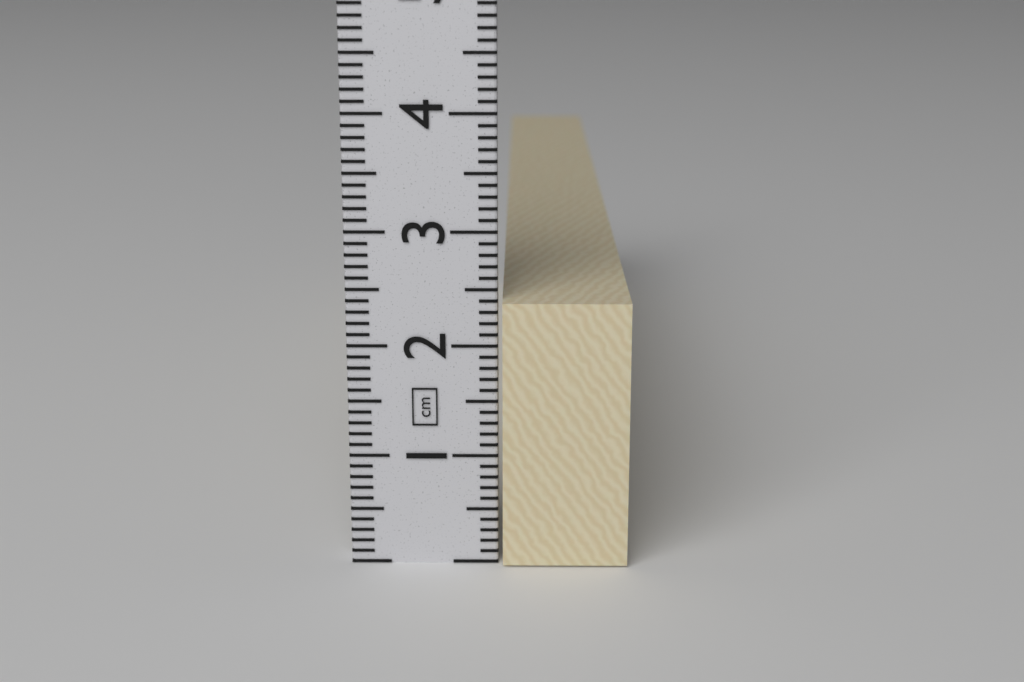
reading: 2.4 cm
